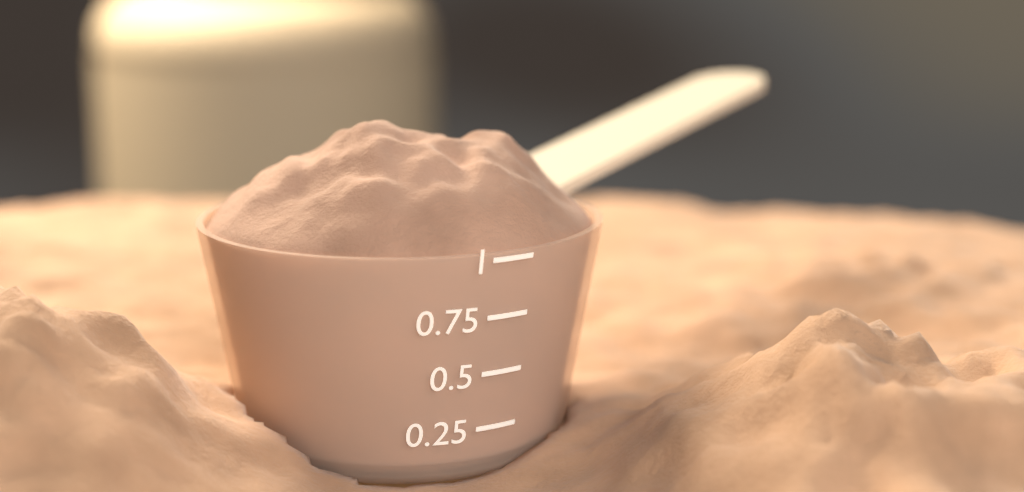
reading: 1.00 (no unit)
